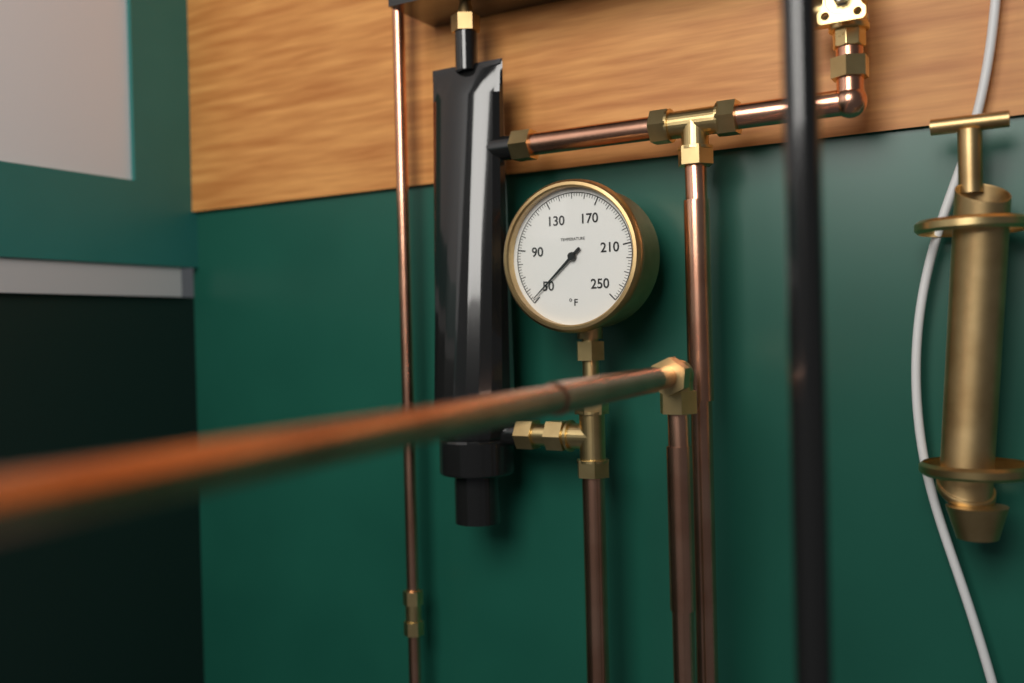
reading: 52 °F
